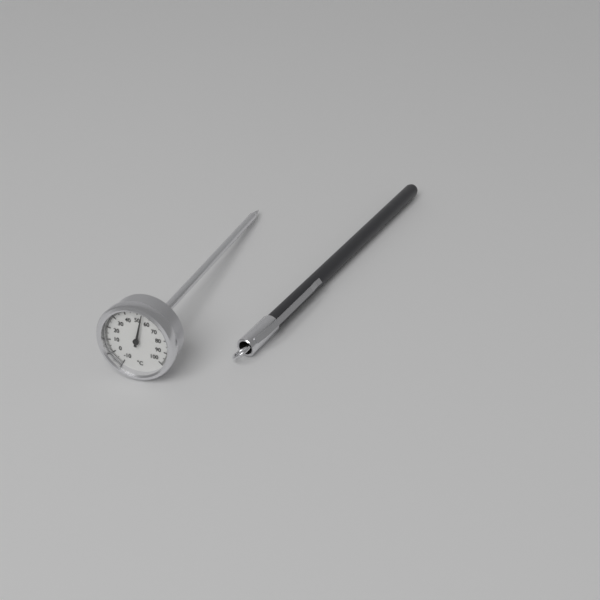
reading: 54 °C
